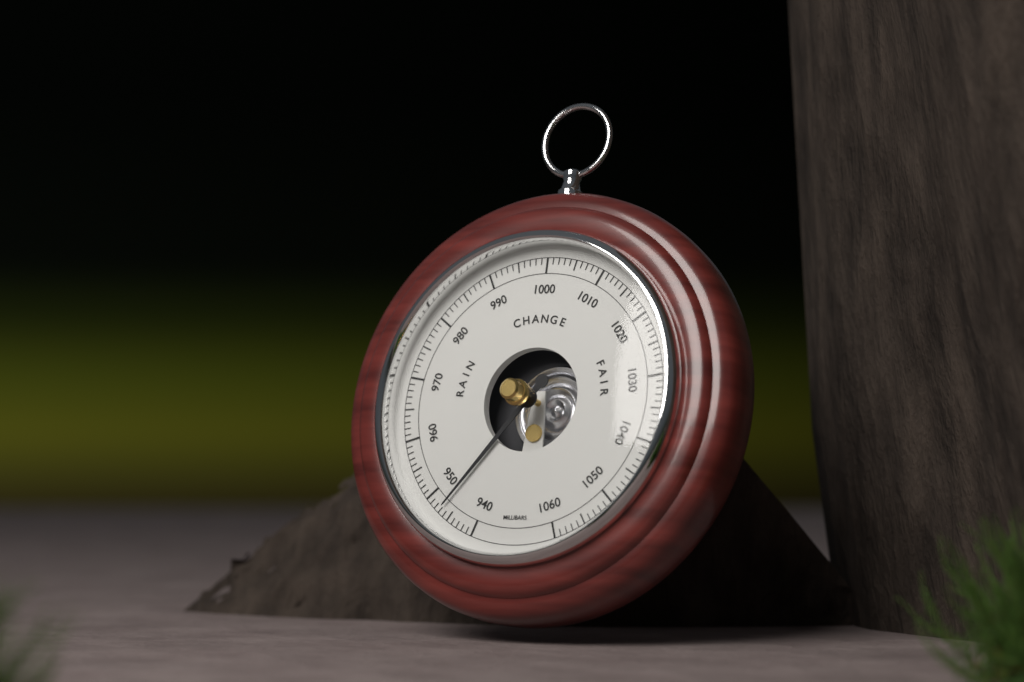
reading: 947 mbar
